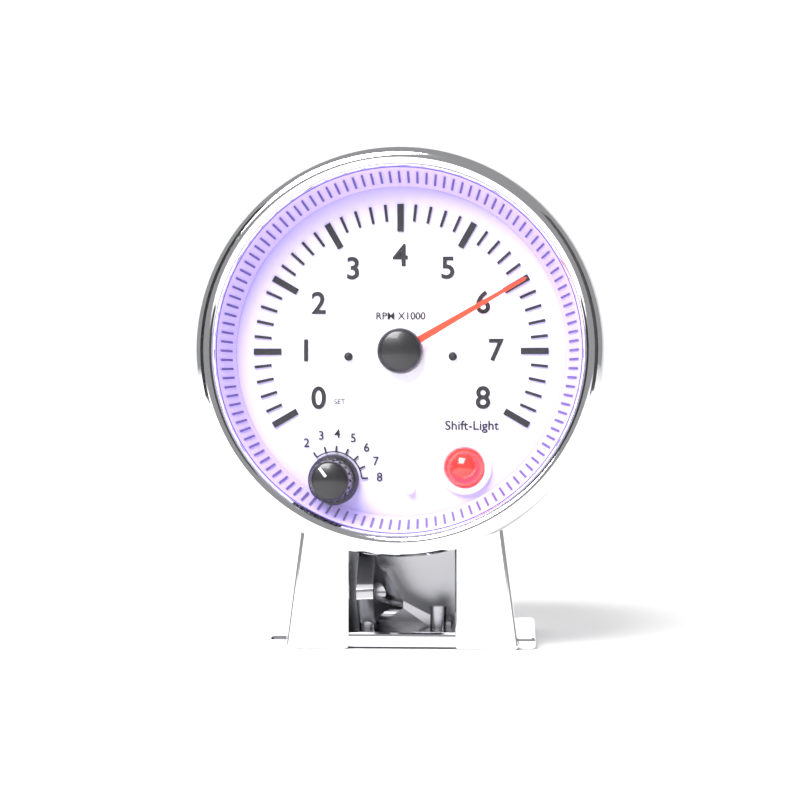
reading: 6.0 RPM x1000
